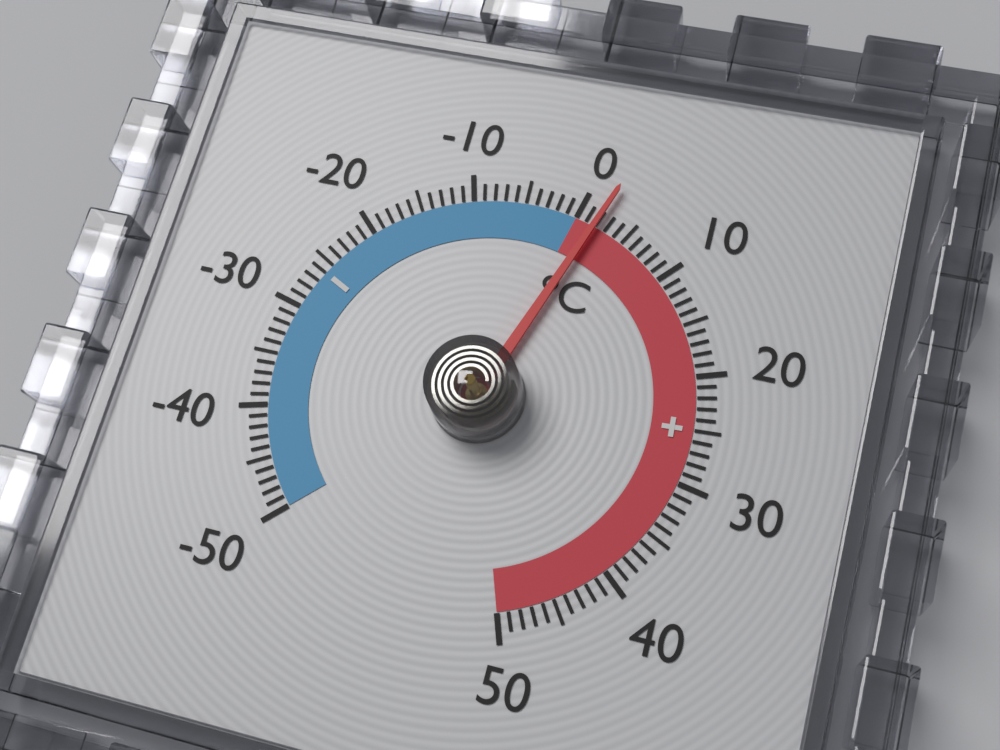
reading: 2 °C
